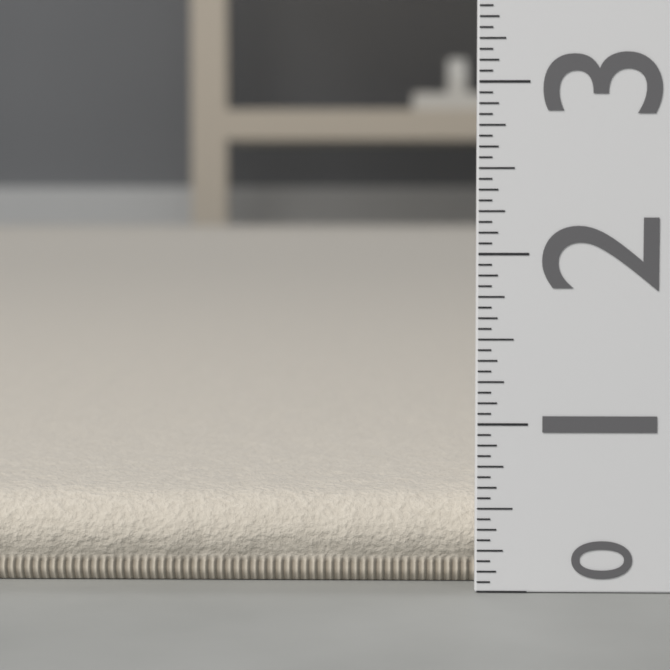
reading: 0.5625 (no unit)
